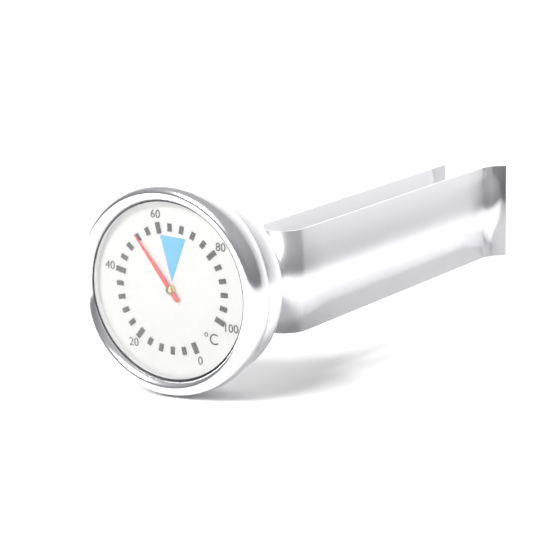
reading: 52 °C
